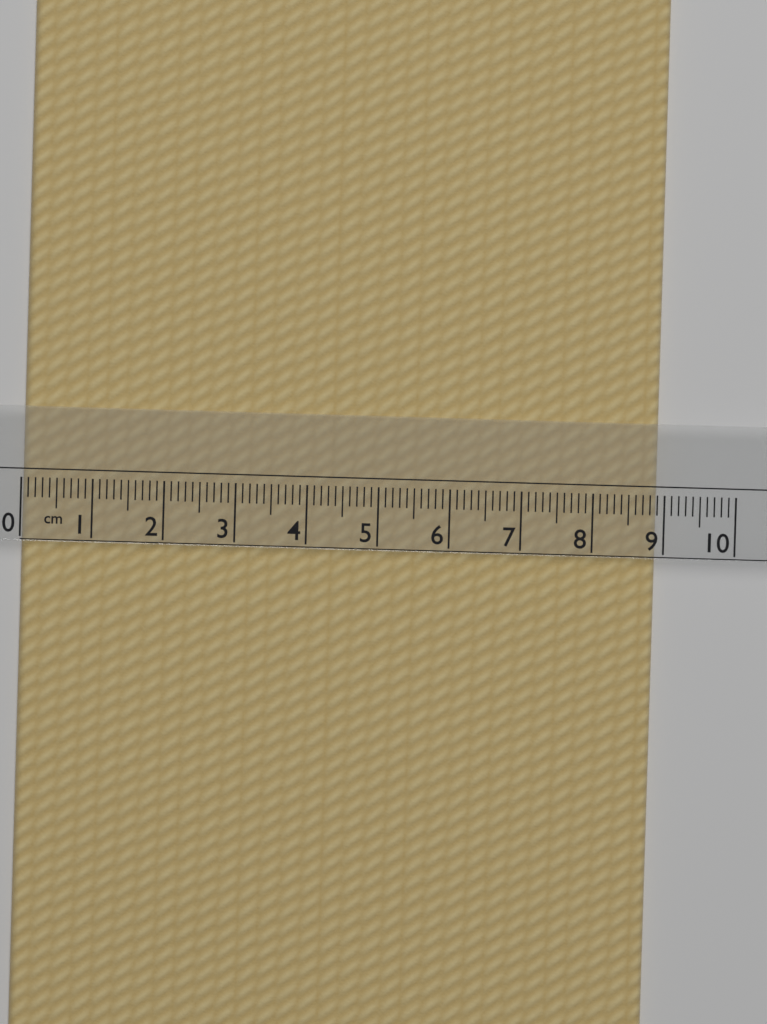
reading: 8.9 cm
